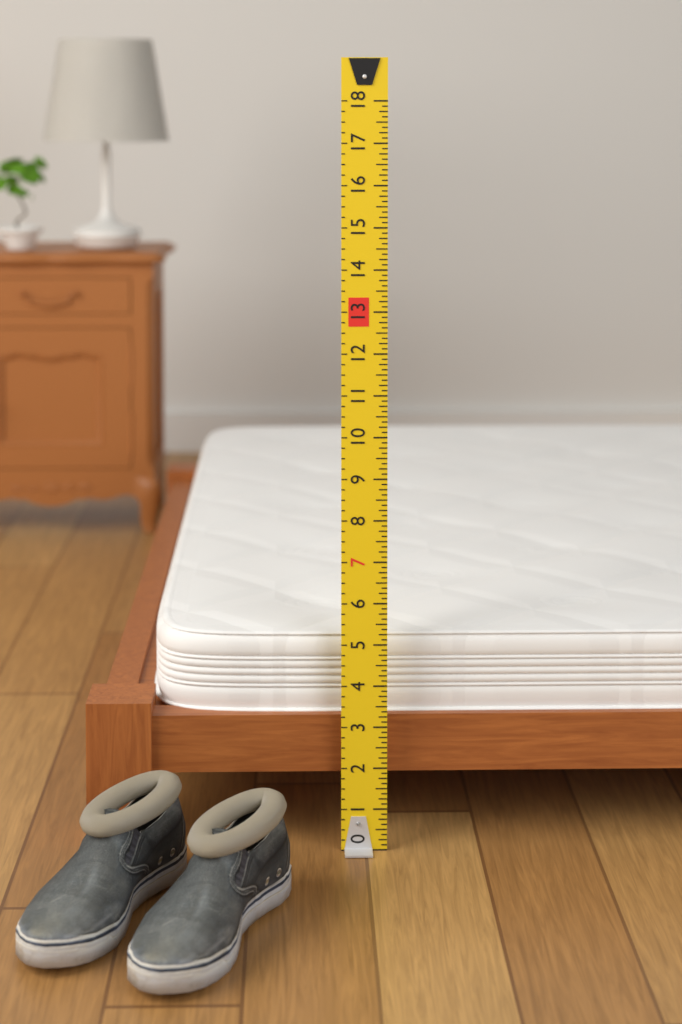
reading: 5.125 (no unit)
